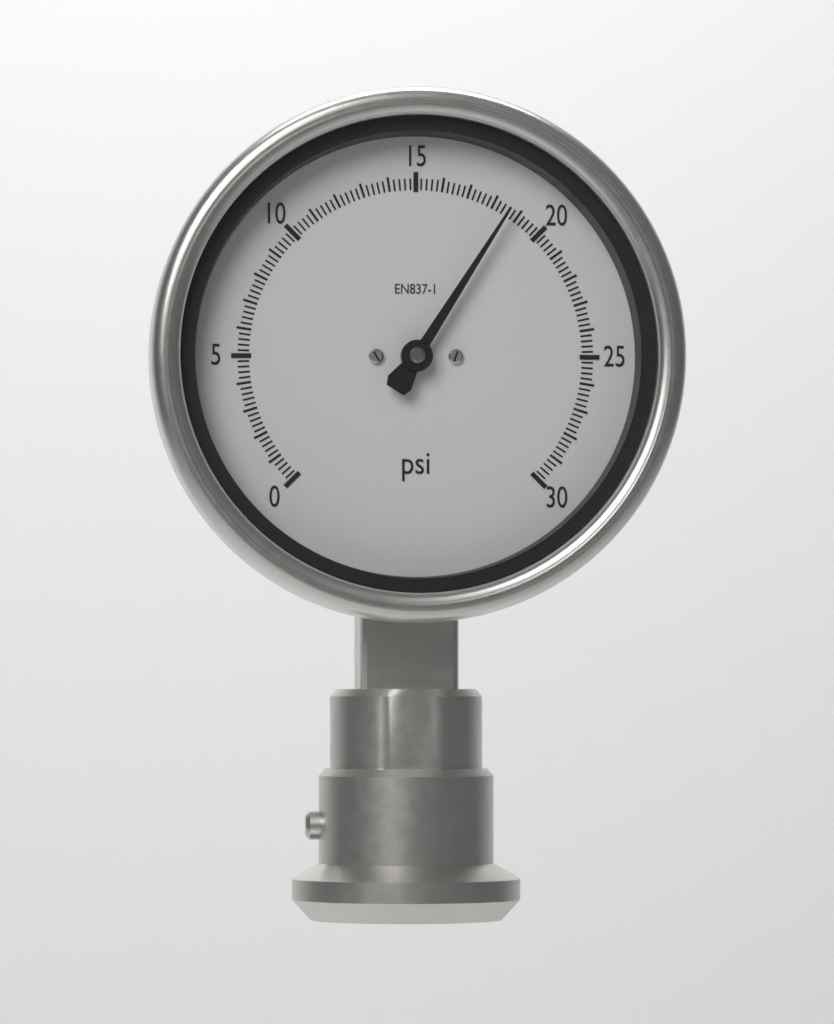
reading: 18.6 psi
